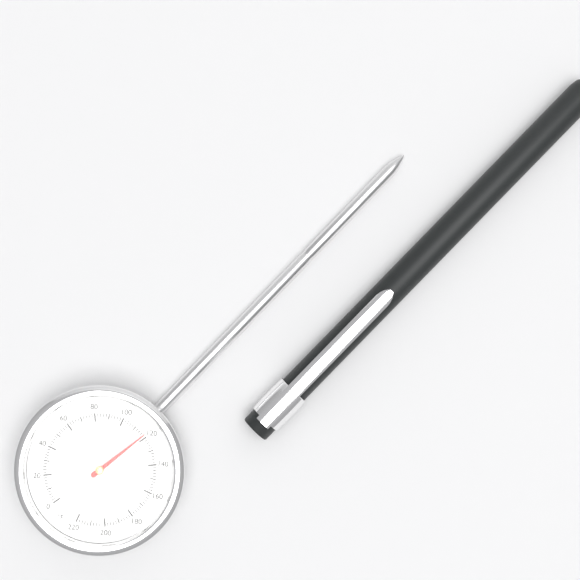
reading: 118 °F
